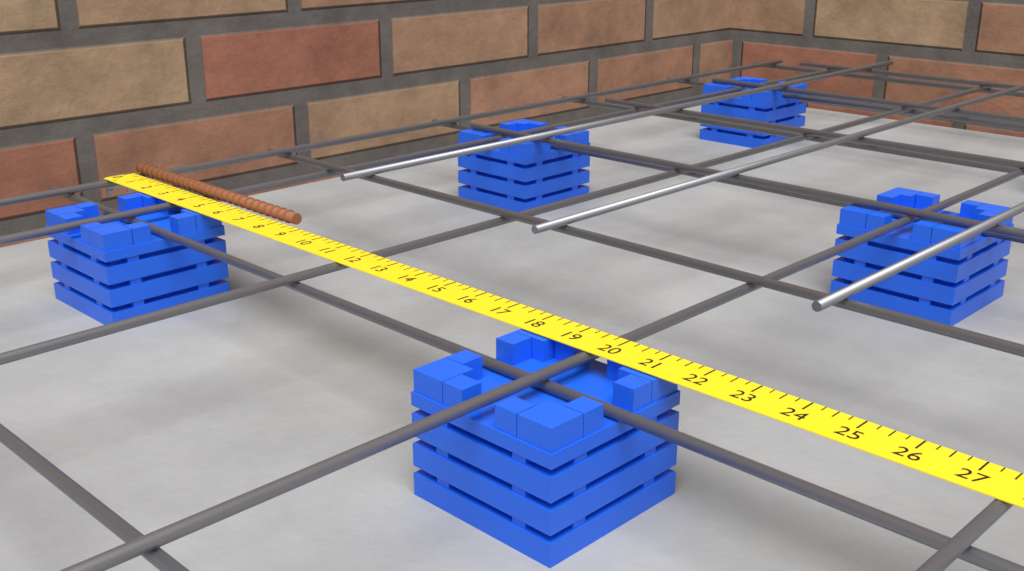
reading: 8.50 in
